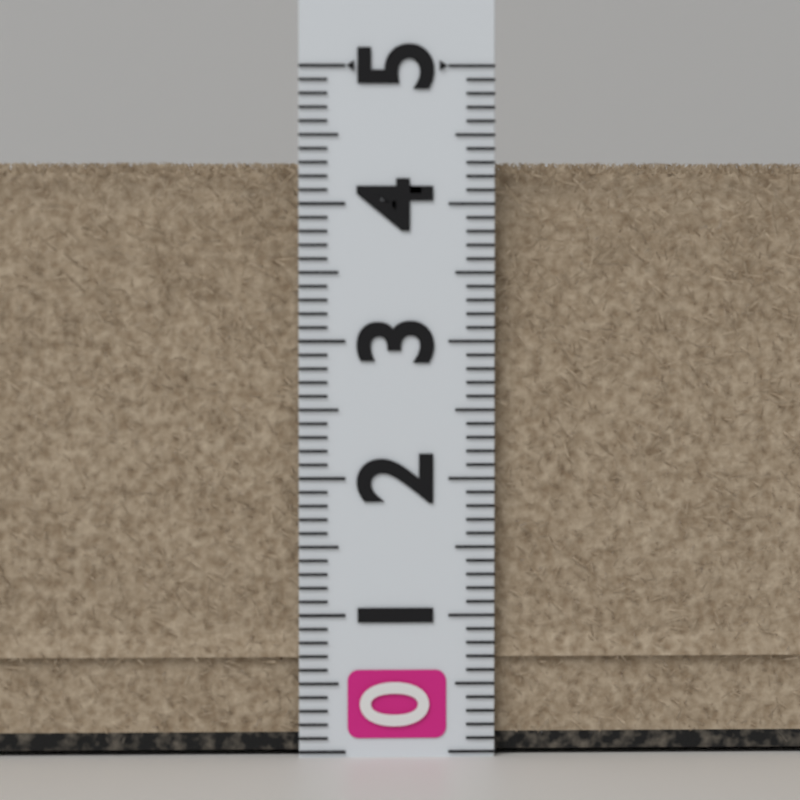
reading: 4.3 (no unit)
